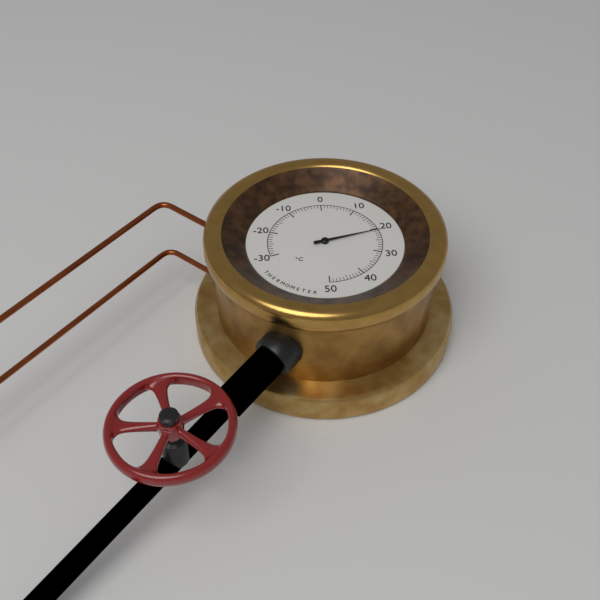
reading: 21 °C
